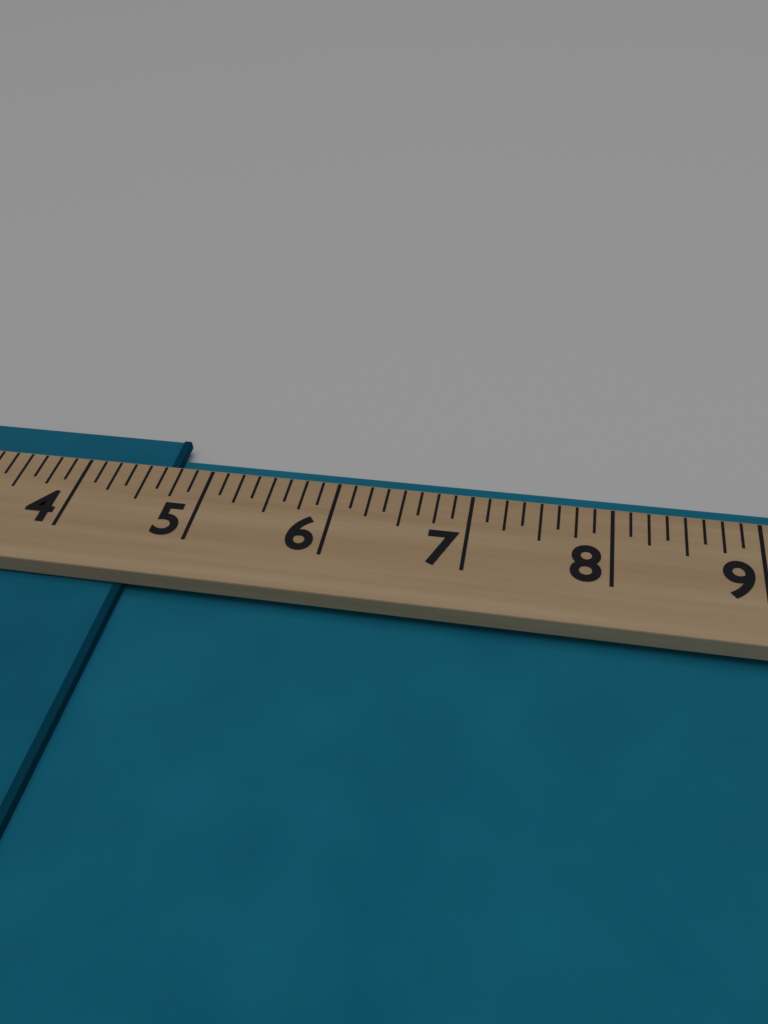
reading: 4.625 (no unit)
